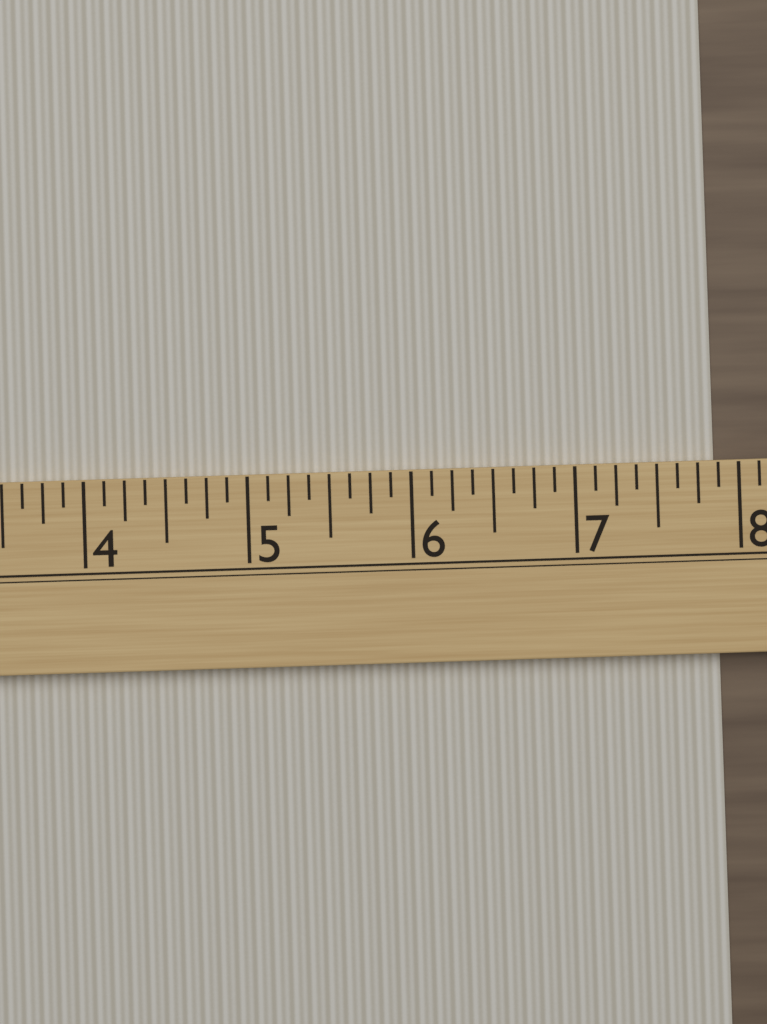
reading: 7.875 (no unit)
